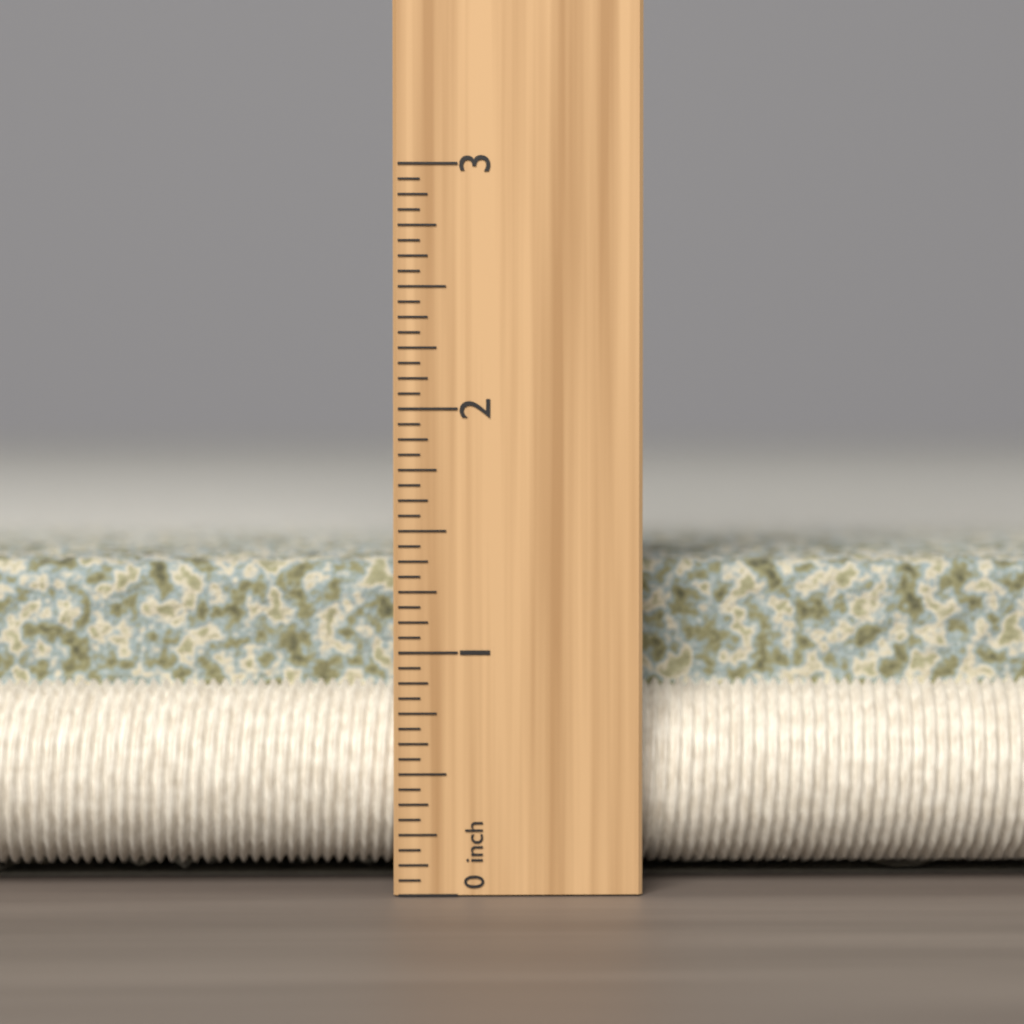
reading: 1.3750 inch
